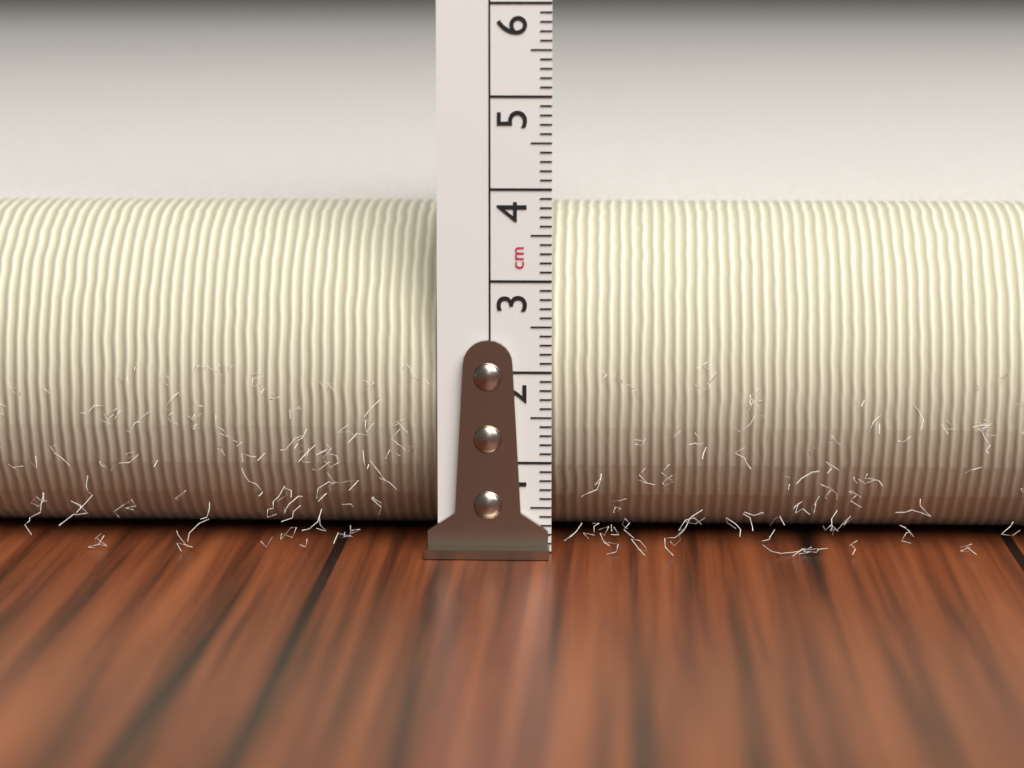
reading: 3.7 cm
